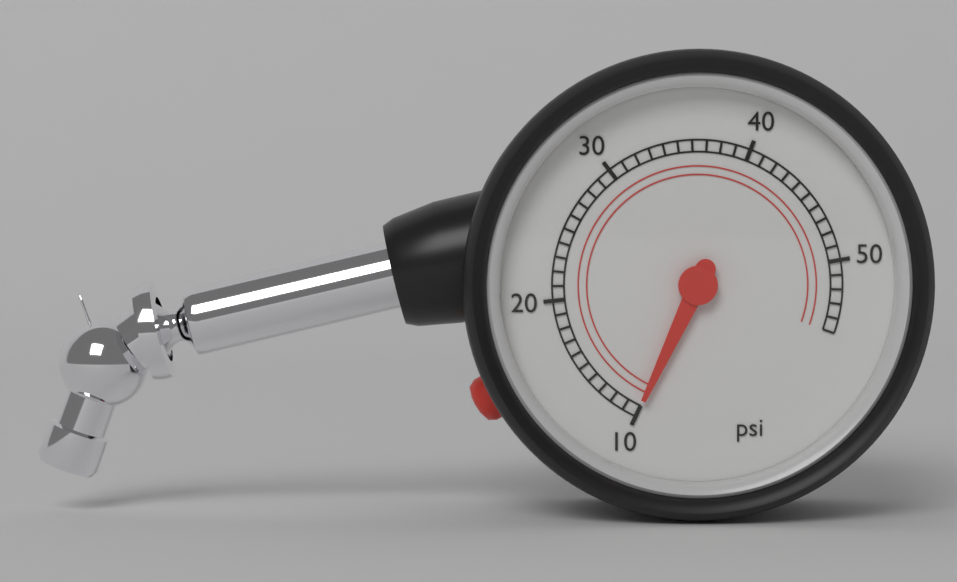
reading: 10 psi
